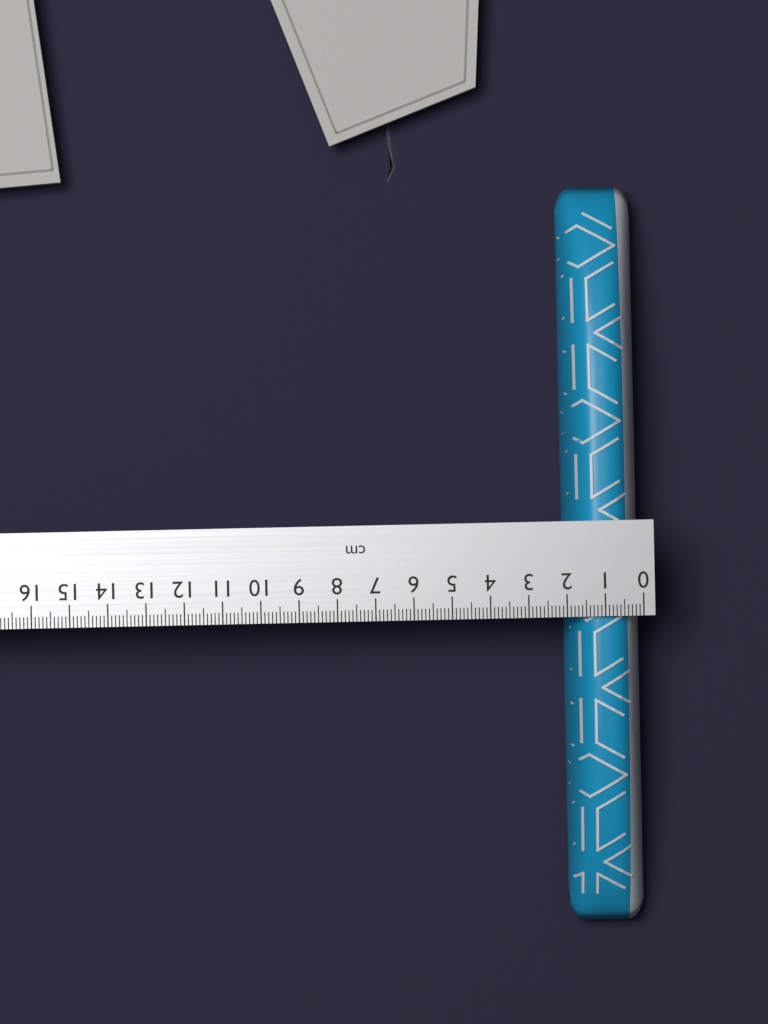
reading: 2.0 cm
